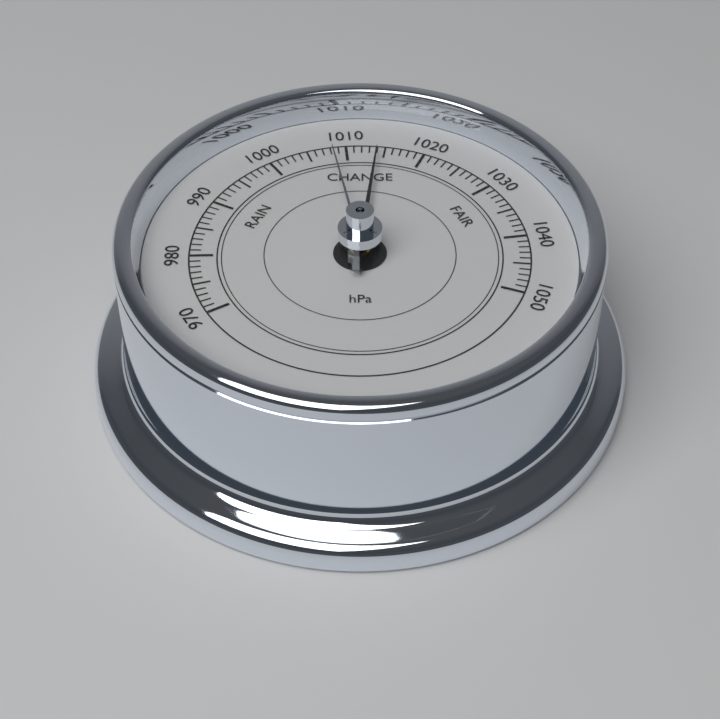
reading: 1014 hPa
